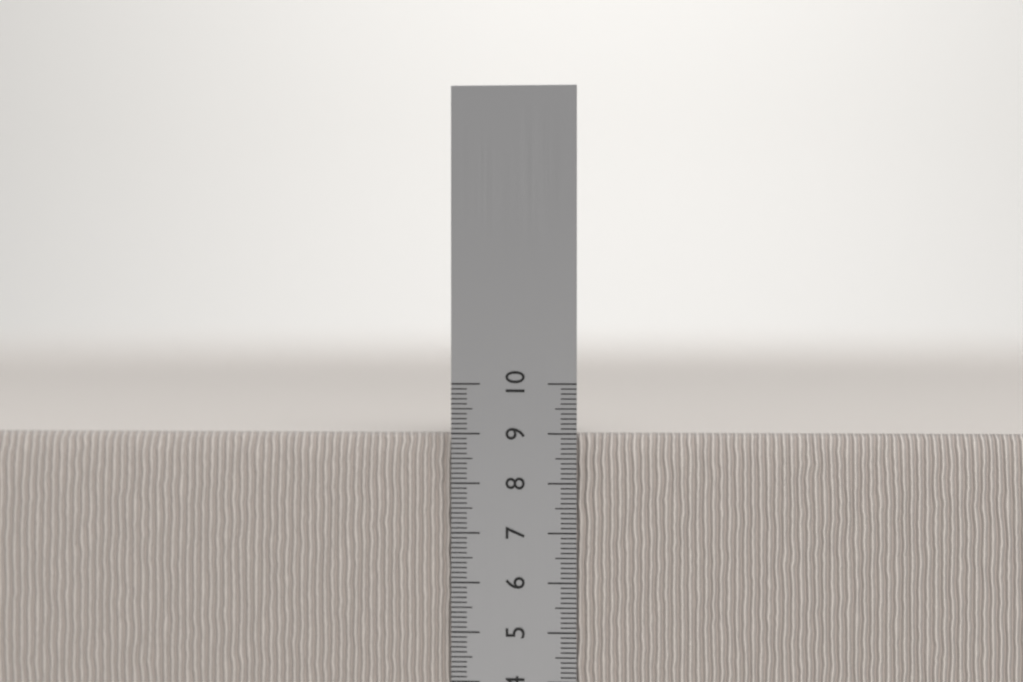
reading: 9.0 cm
